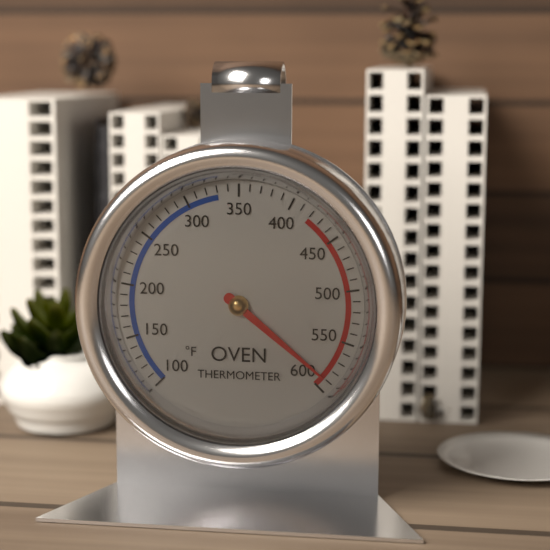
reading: 590 °F
